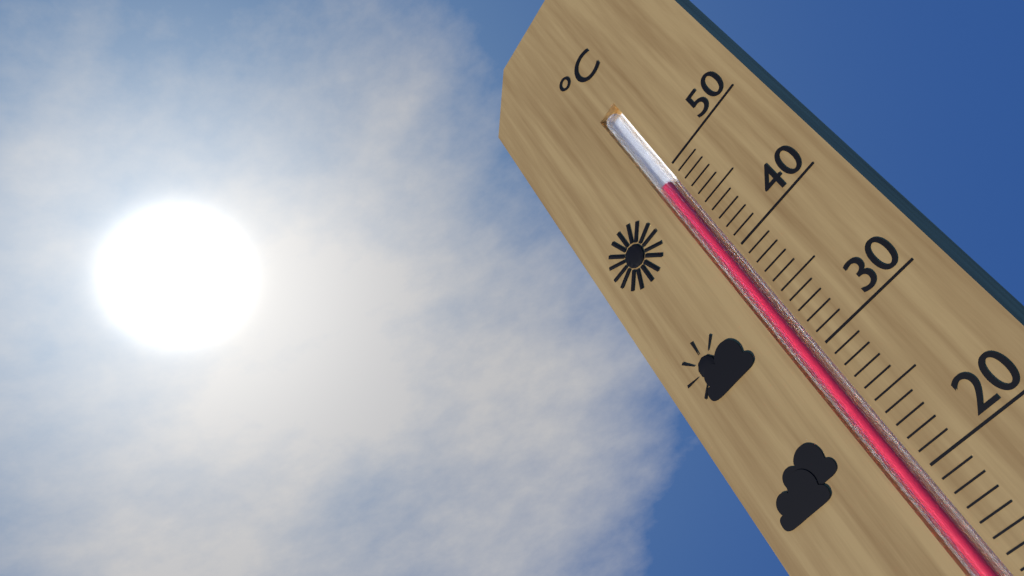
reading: 49 °C
